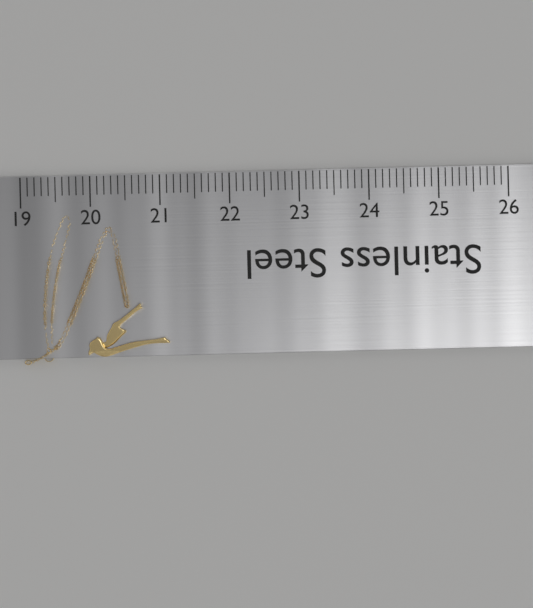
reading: 21.1 (no unit)
